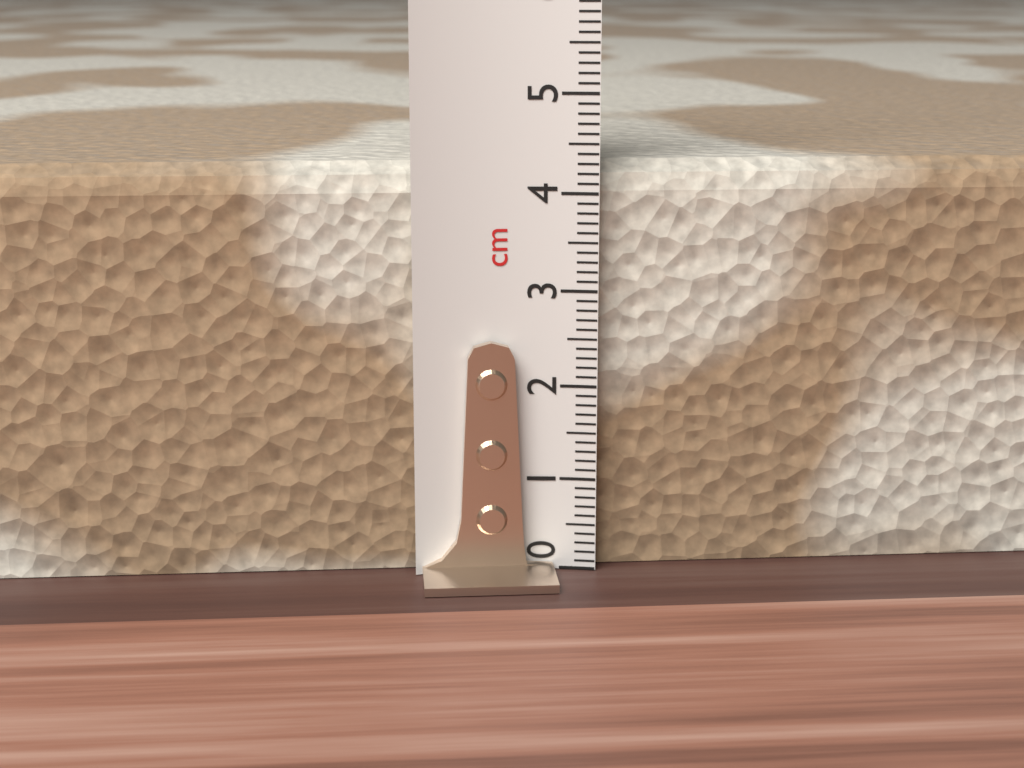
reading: 4.3 cm
